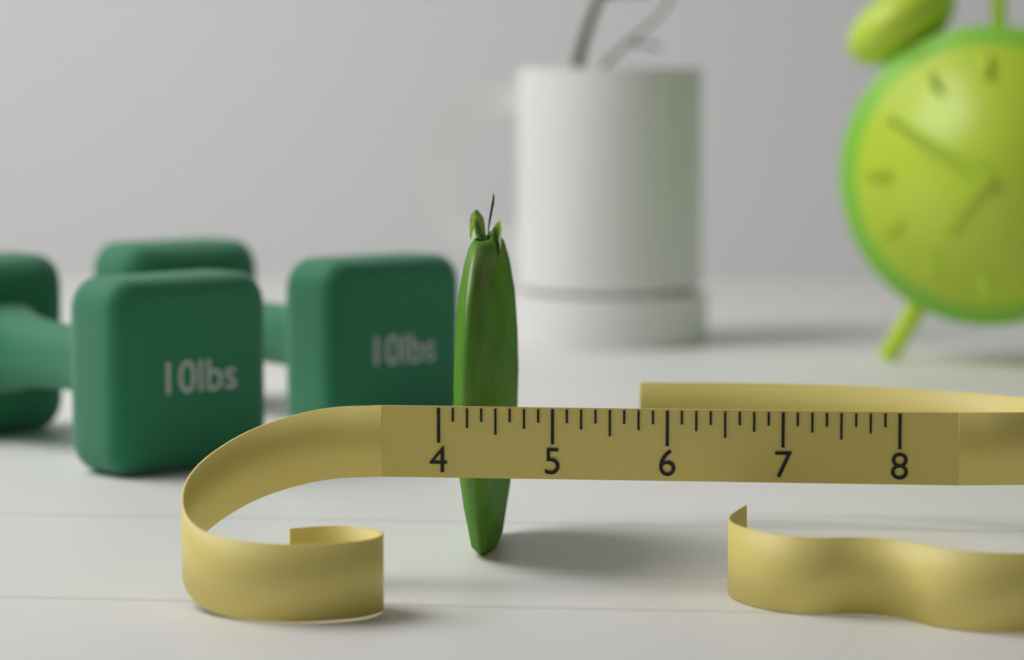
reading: 4.500 (no unit)
